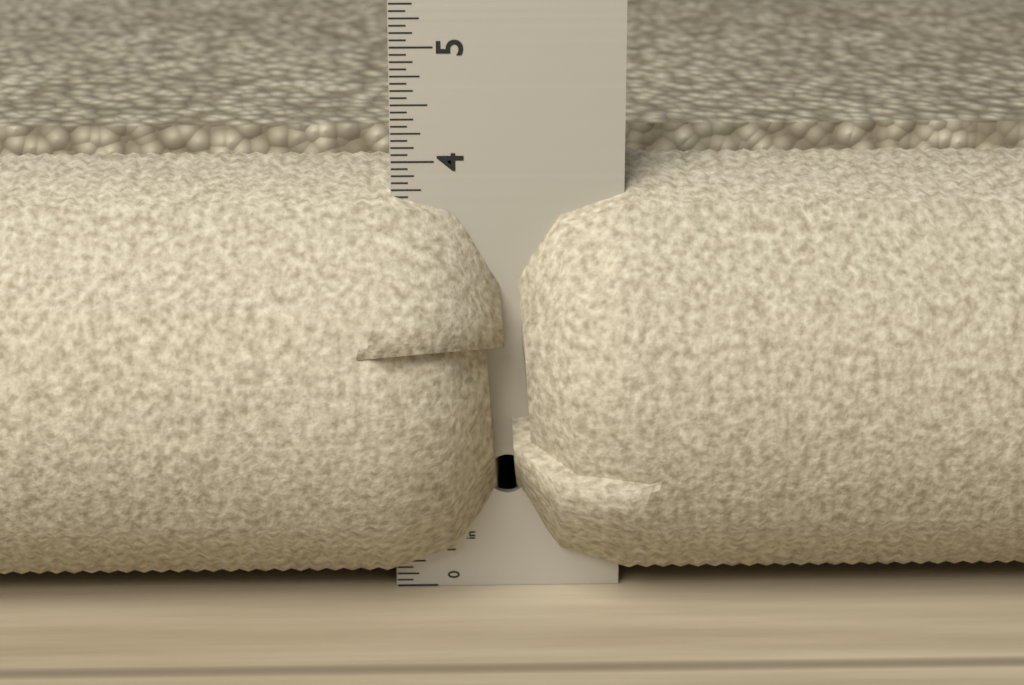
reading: 3.9375 in
